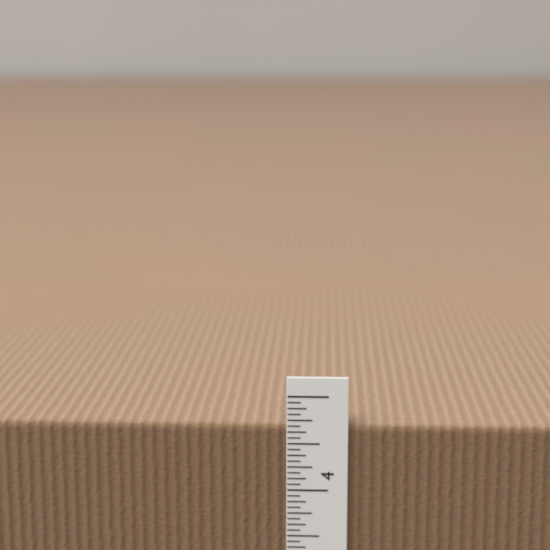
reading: 4.6875 in
